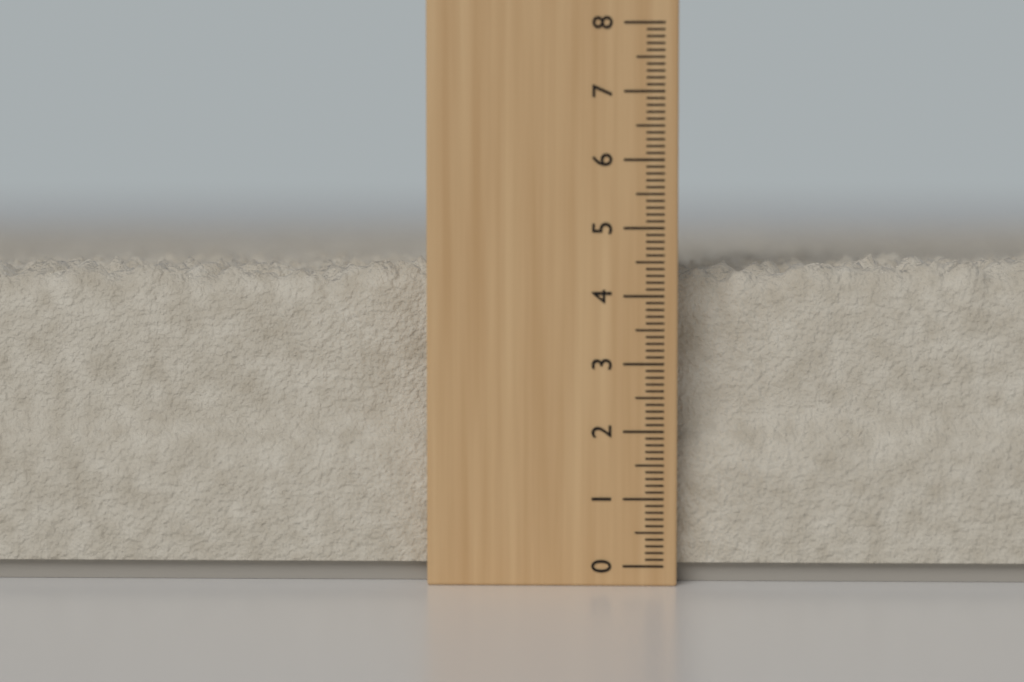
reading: 4.6 (no unit)
